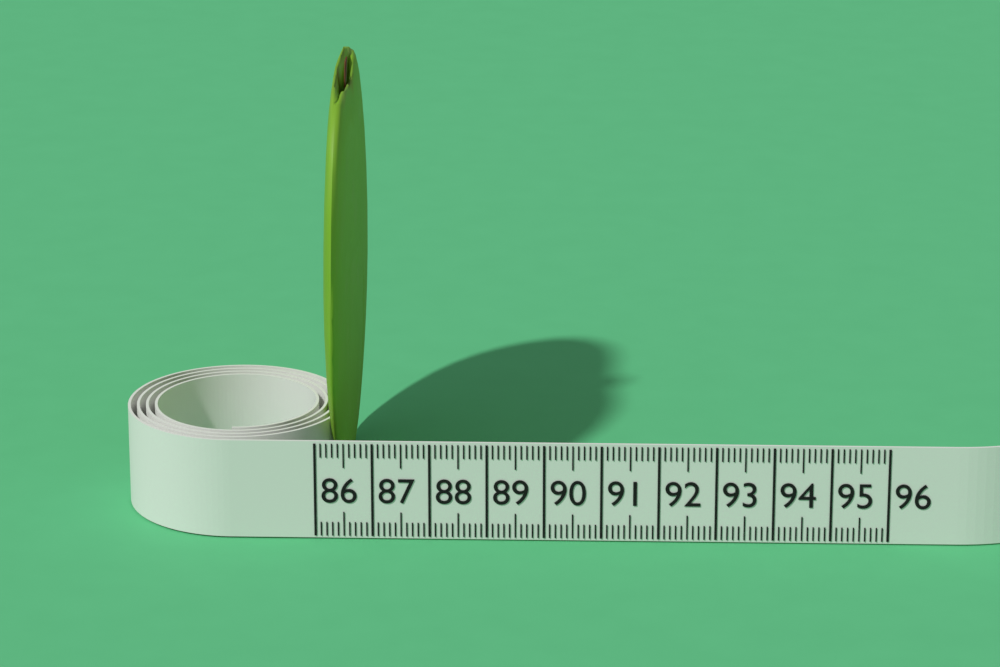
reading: 86.6 (no unit)
